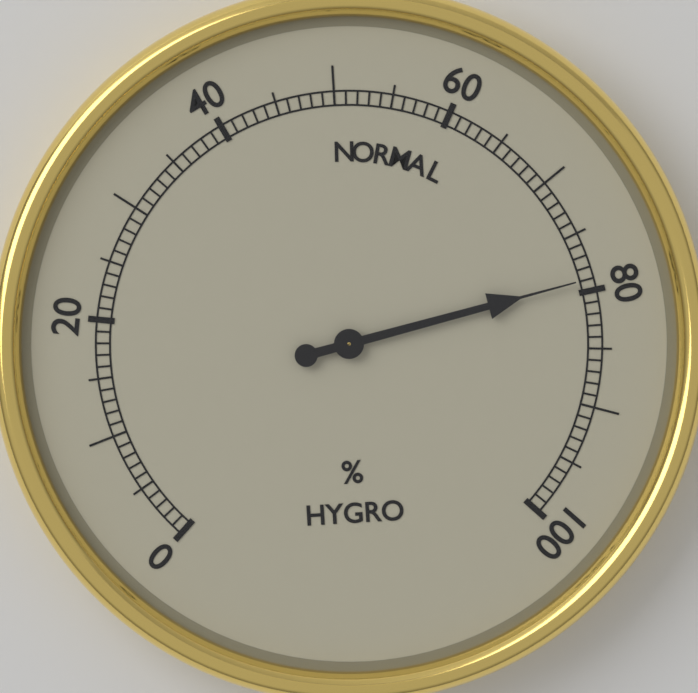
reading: 79 %
